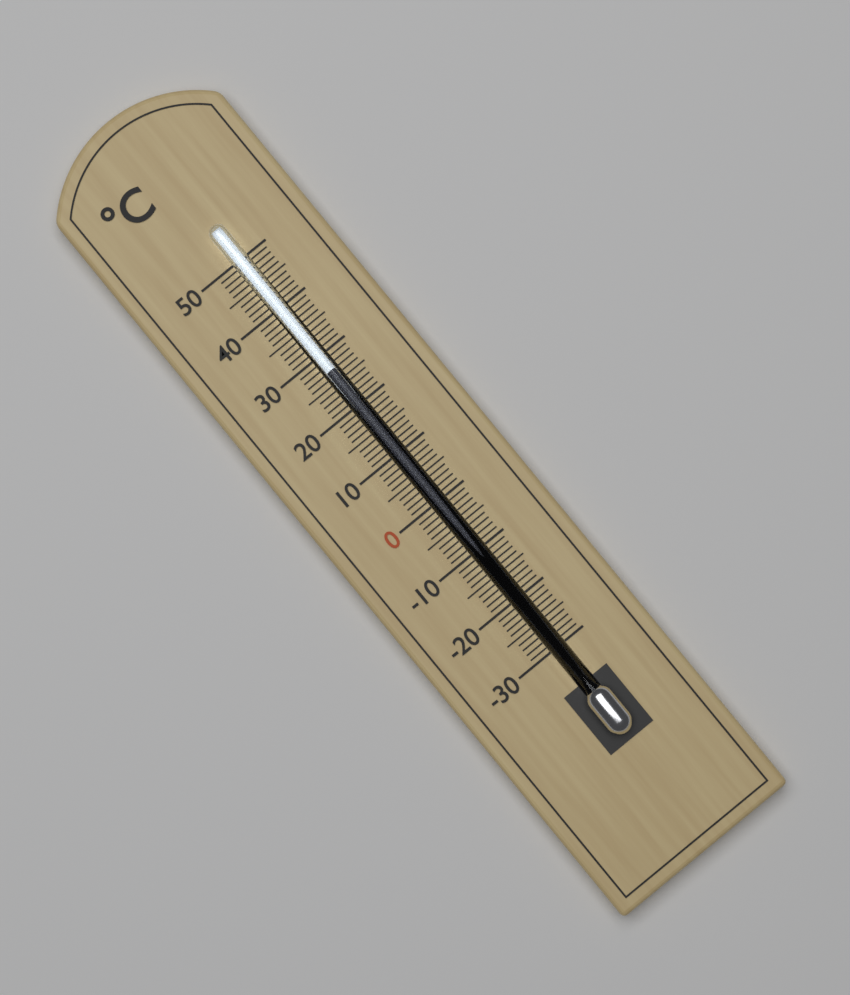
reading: 27 °C
